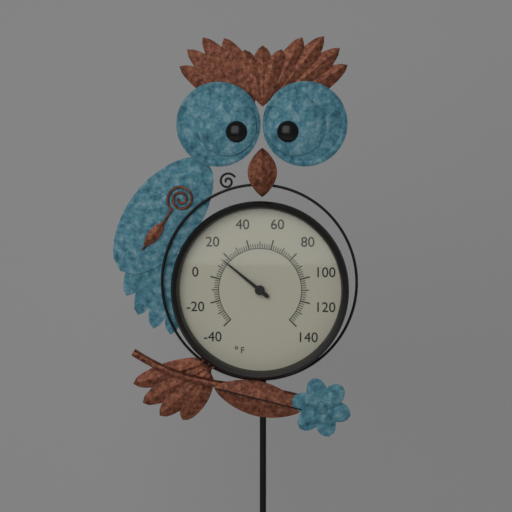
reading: 16 °F
